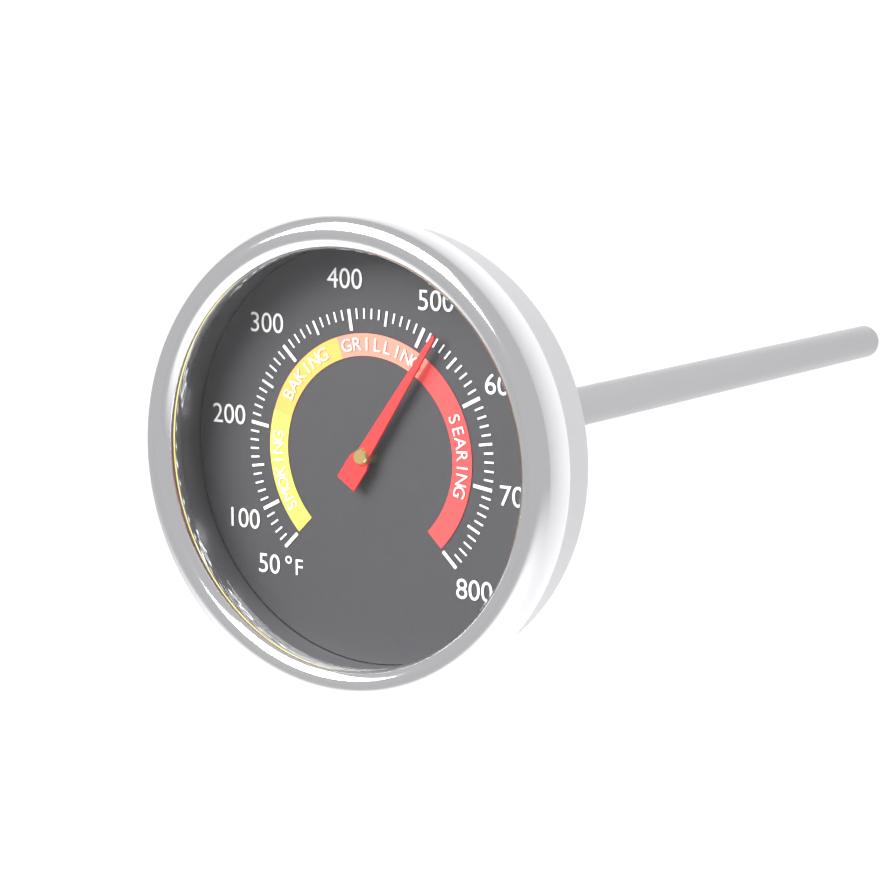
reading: 520 °F
